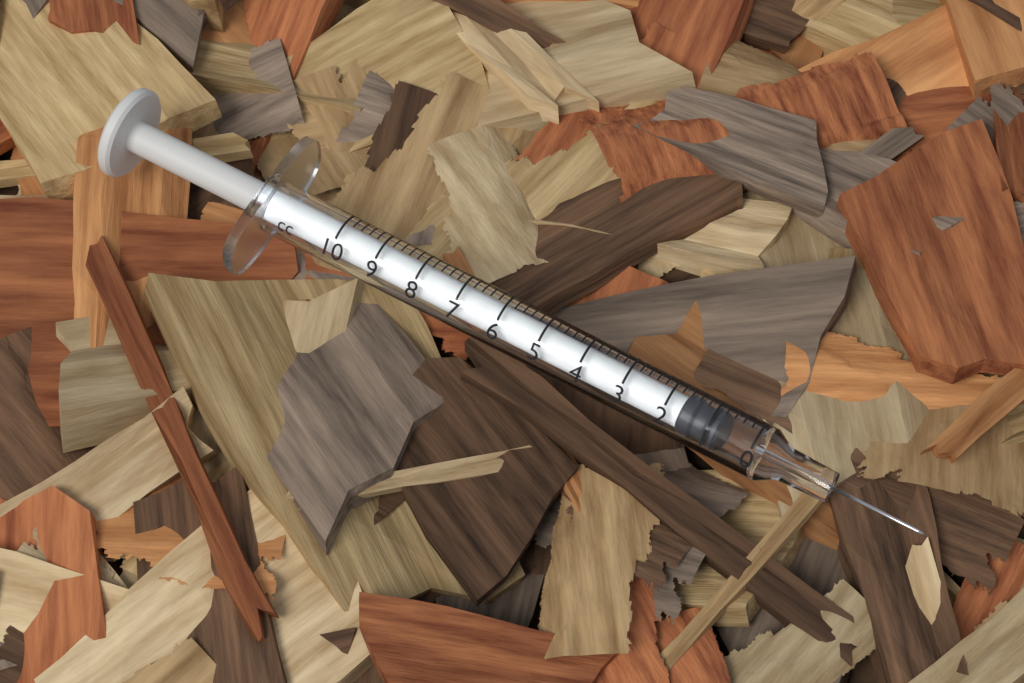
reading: 0.8 cc
